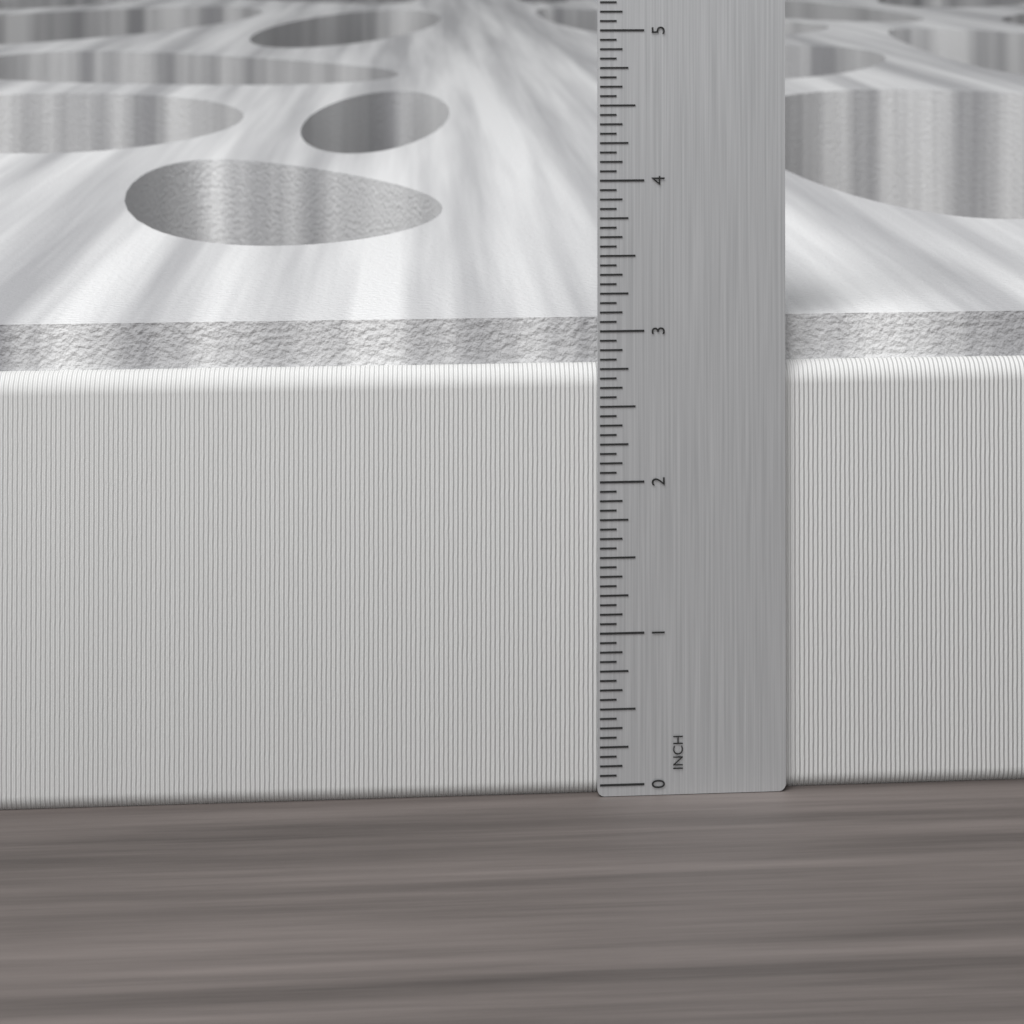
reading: 3.0625 in
